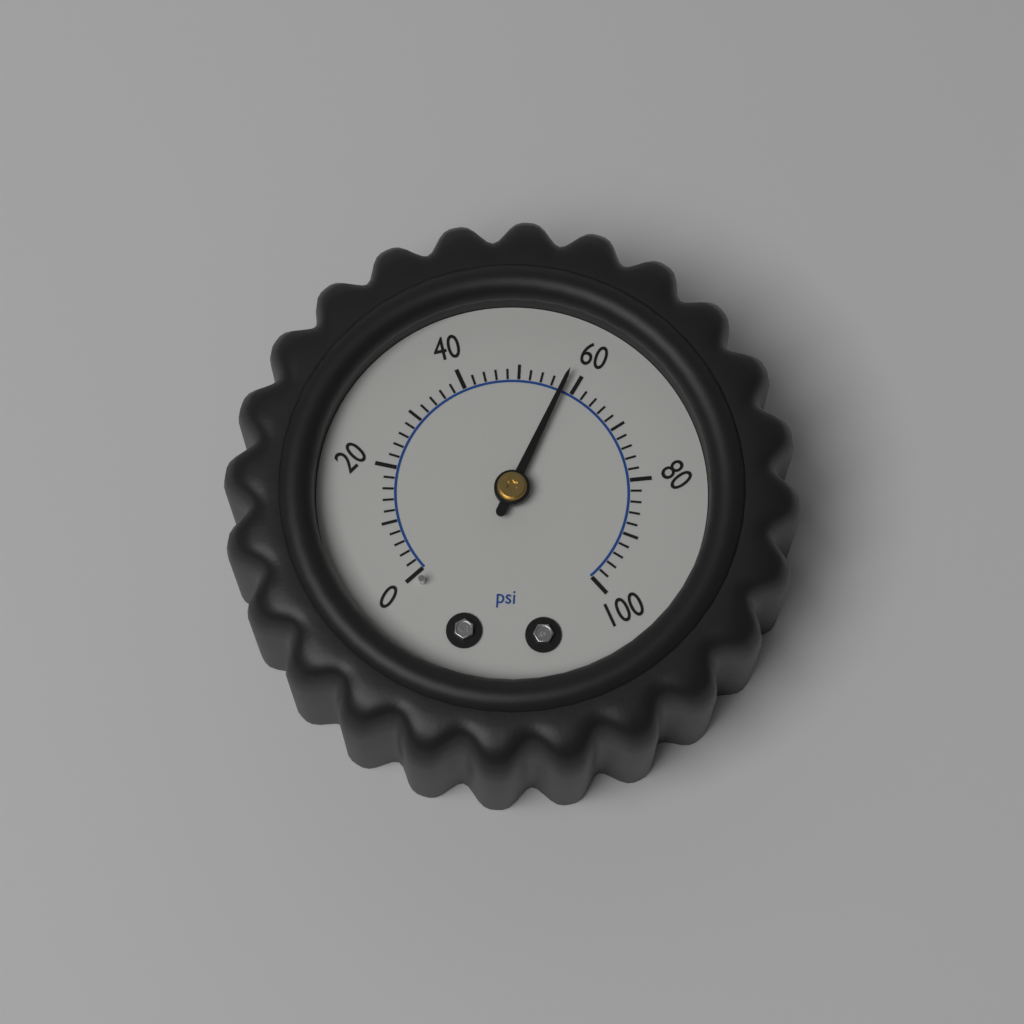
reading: 58 psi
